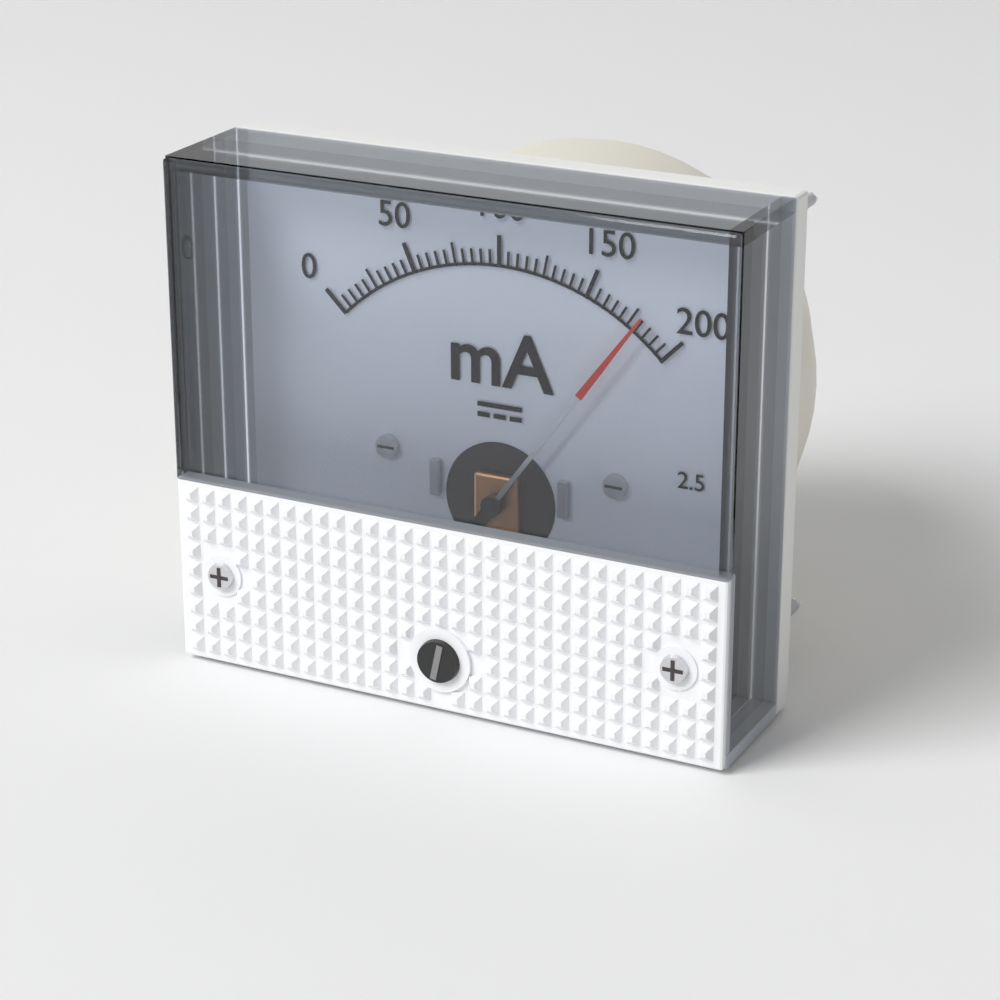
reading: 180 mA
